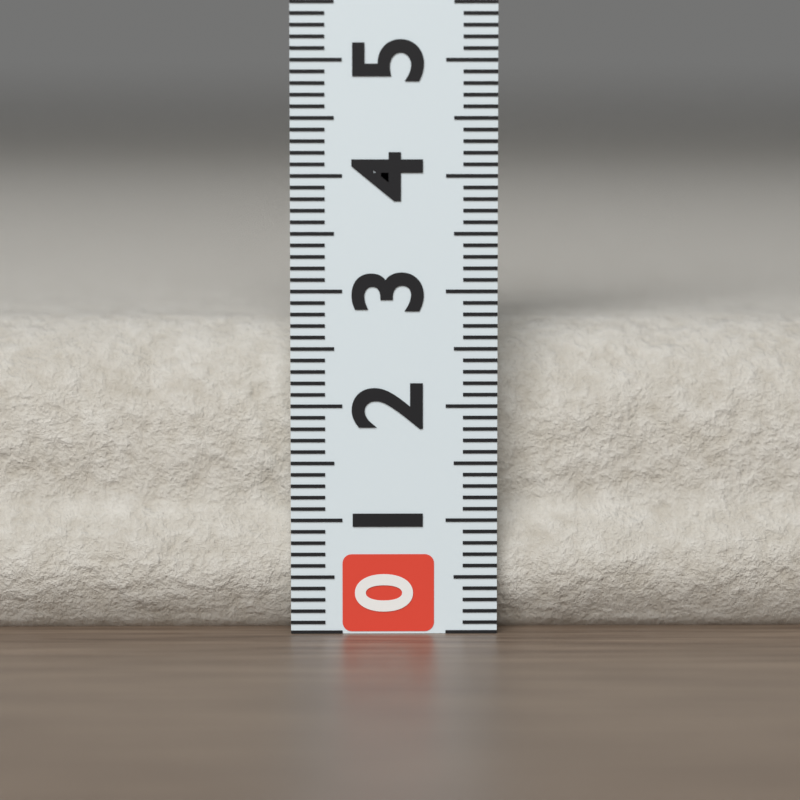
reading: 2.7 (no unit)
